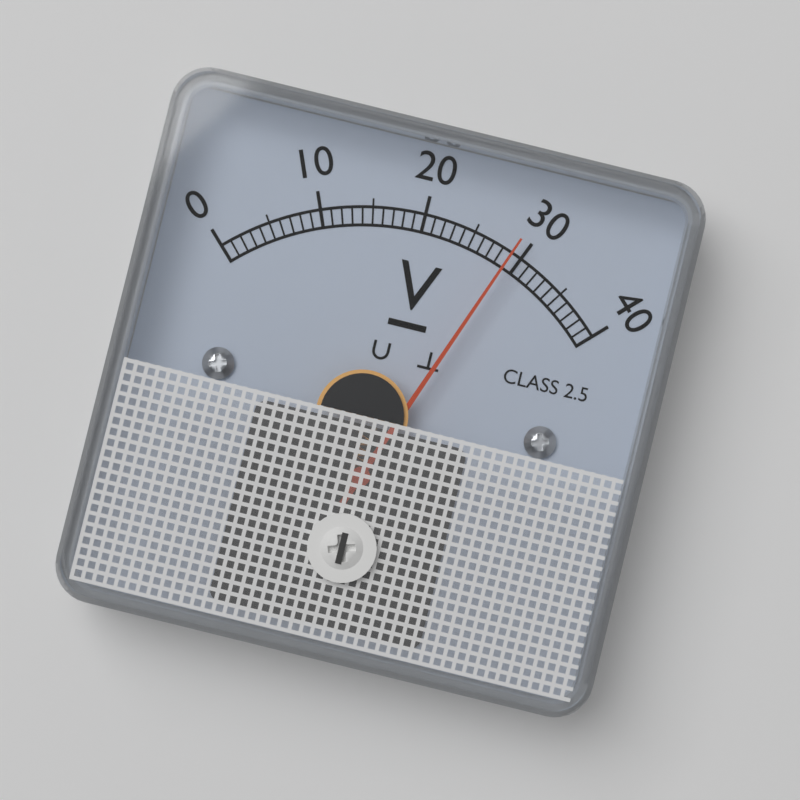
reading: 29 V
